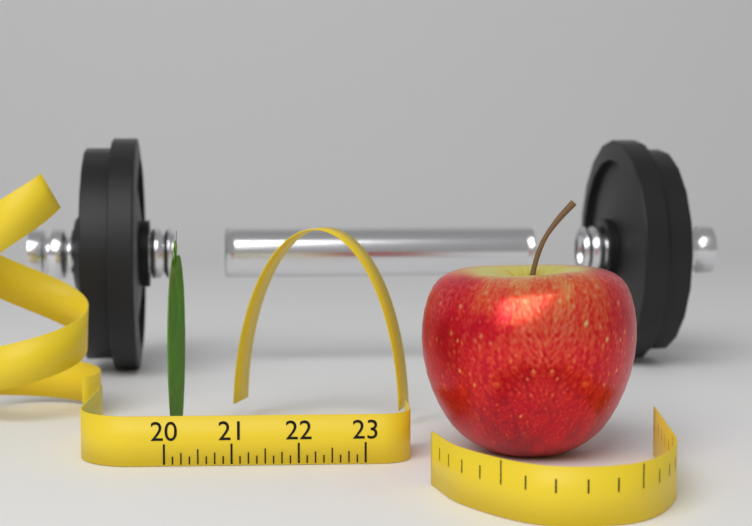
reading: 20.125 (no unit)
